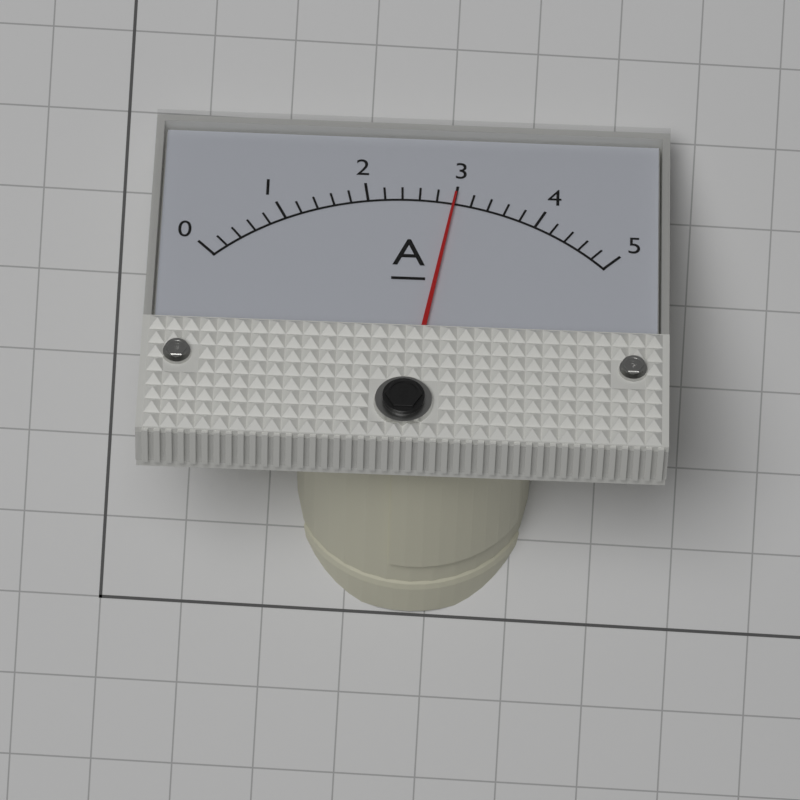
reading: 3.0 A
